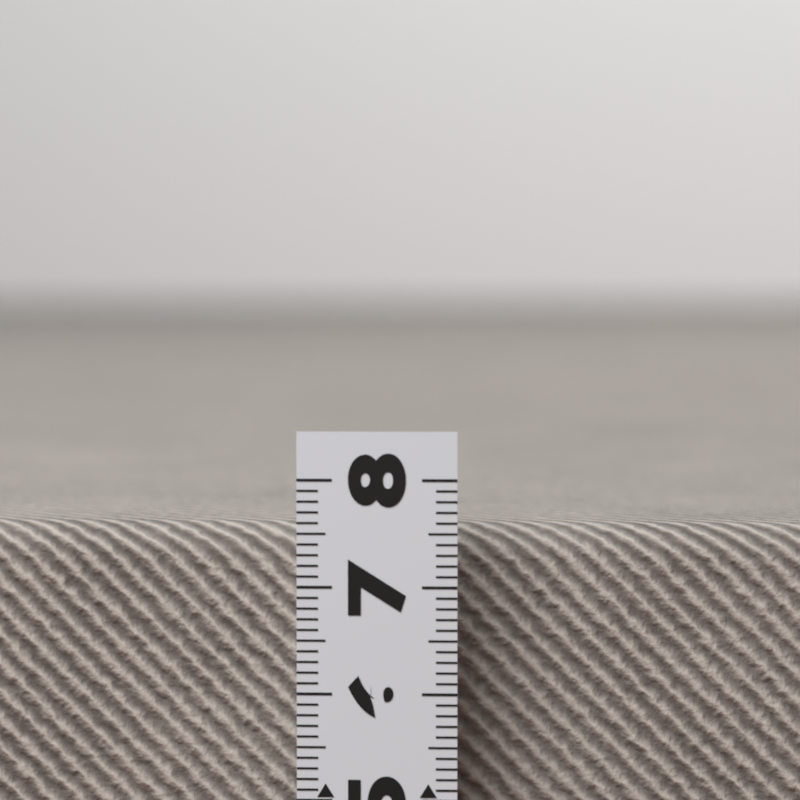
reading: 7.5 (no unit)
